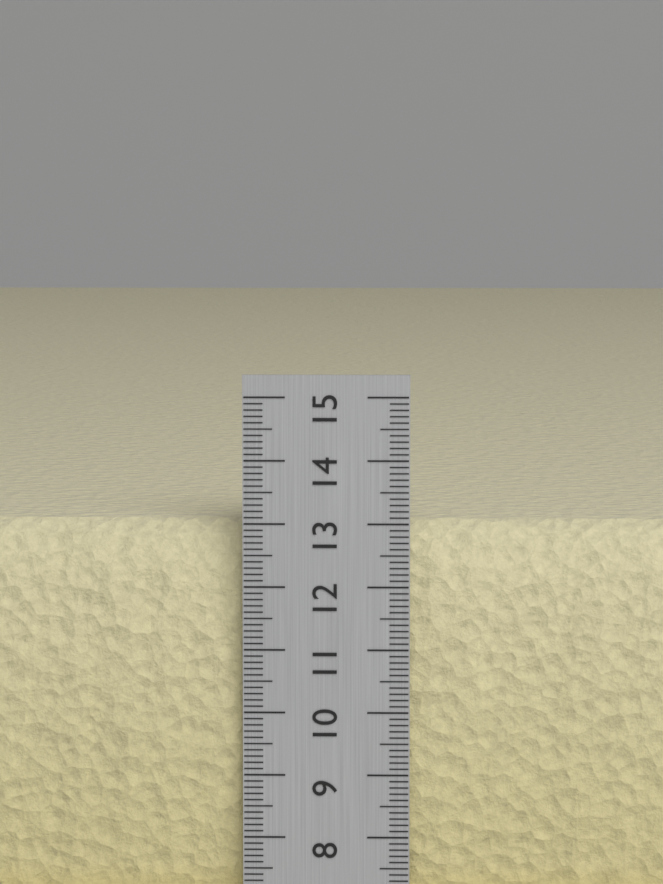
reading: 13.0 cm
